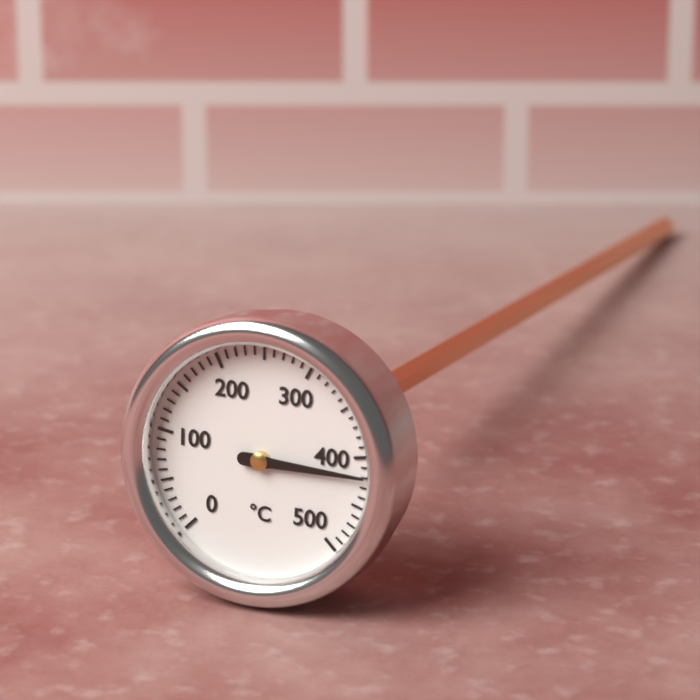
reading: 420 °C
